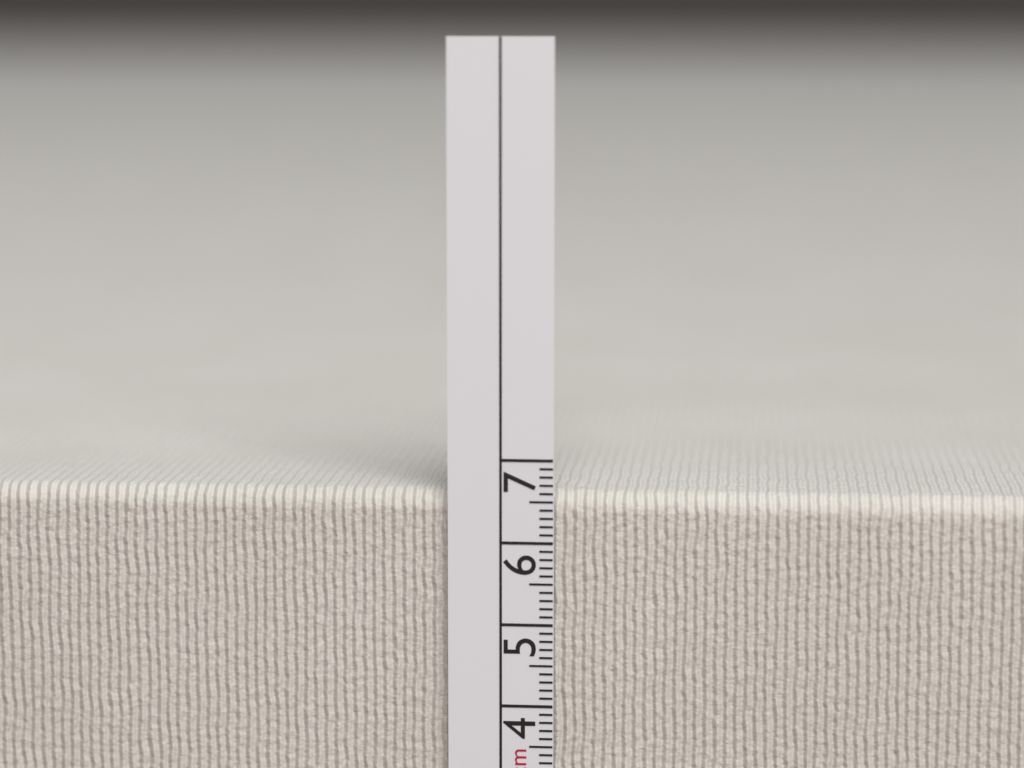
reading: 6.6 cm
